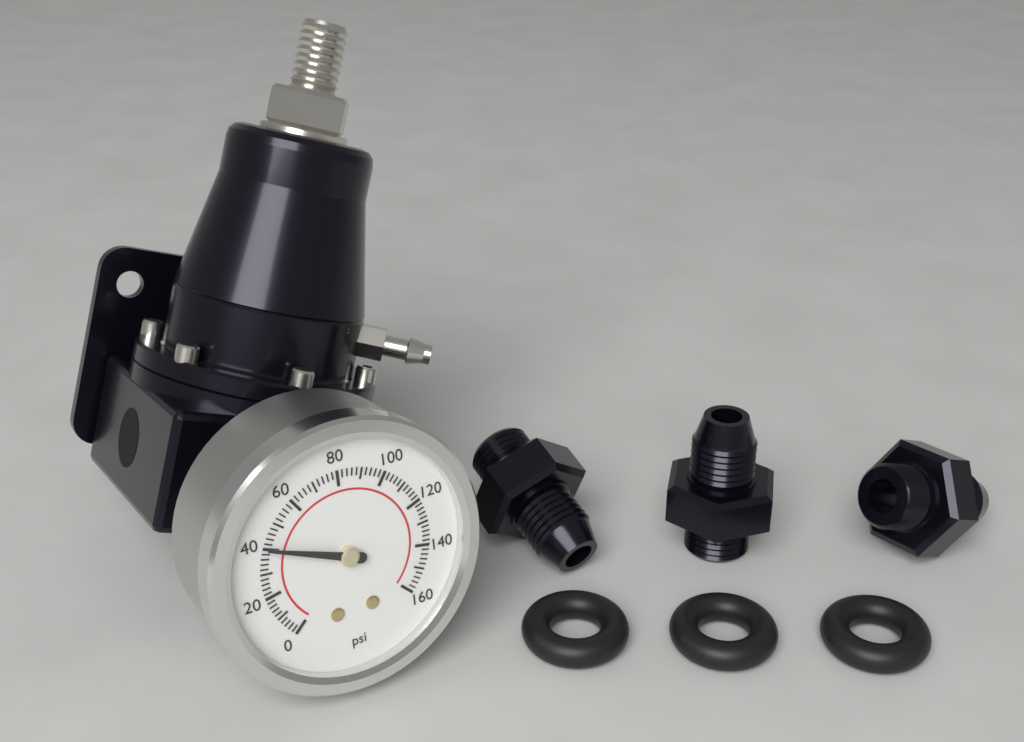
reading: 40 psi
